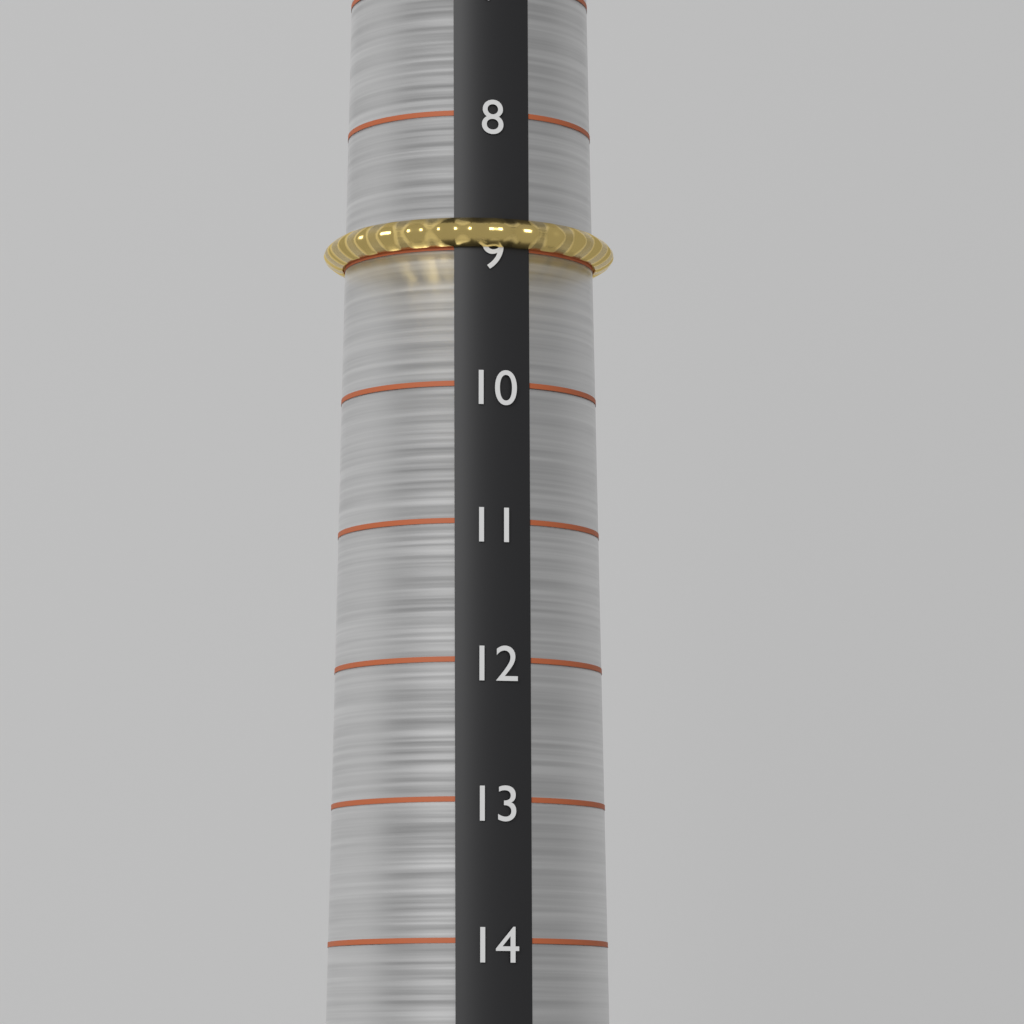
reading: 9 (no unit)
